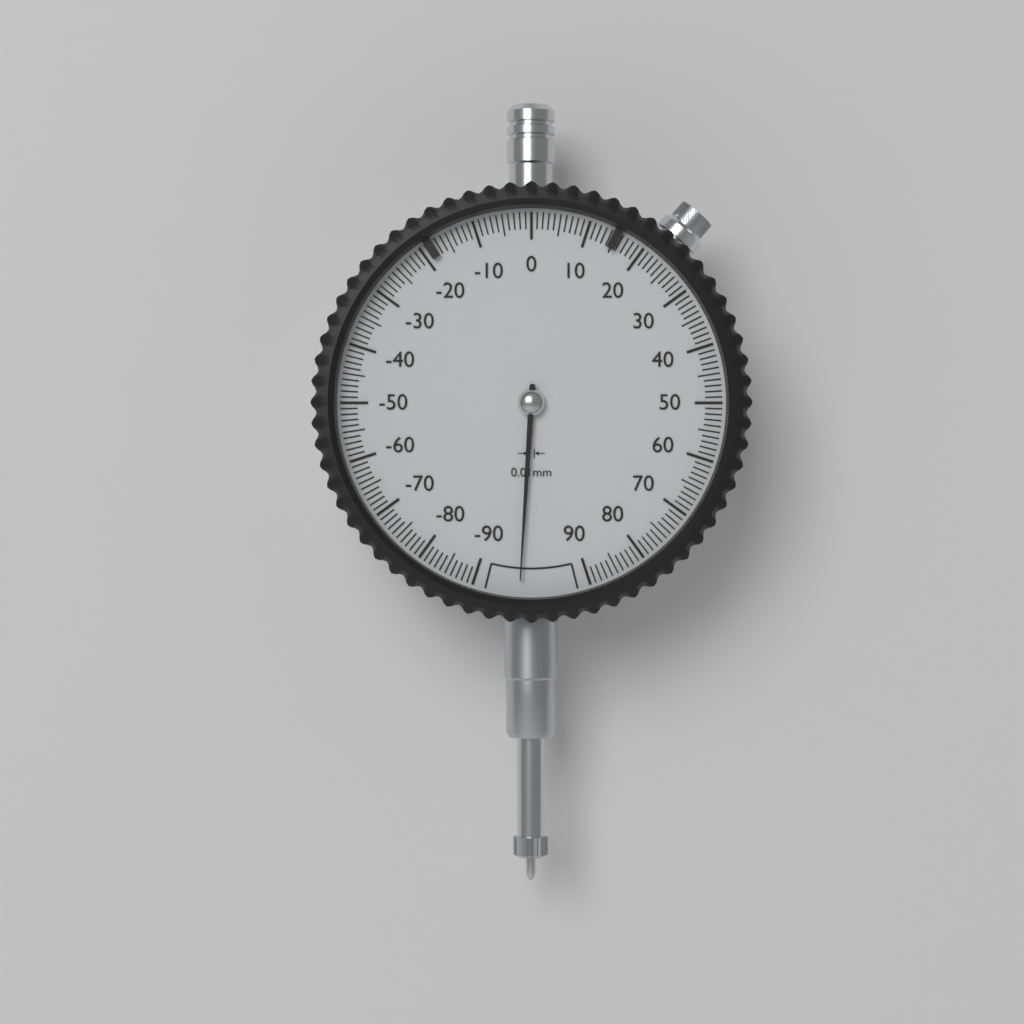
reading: -0.98 mm
